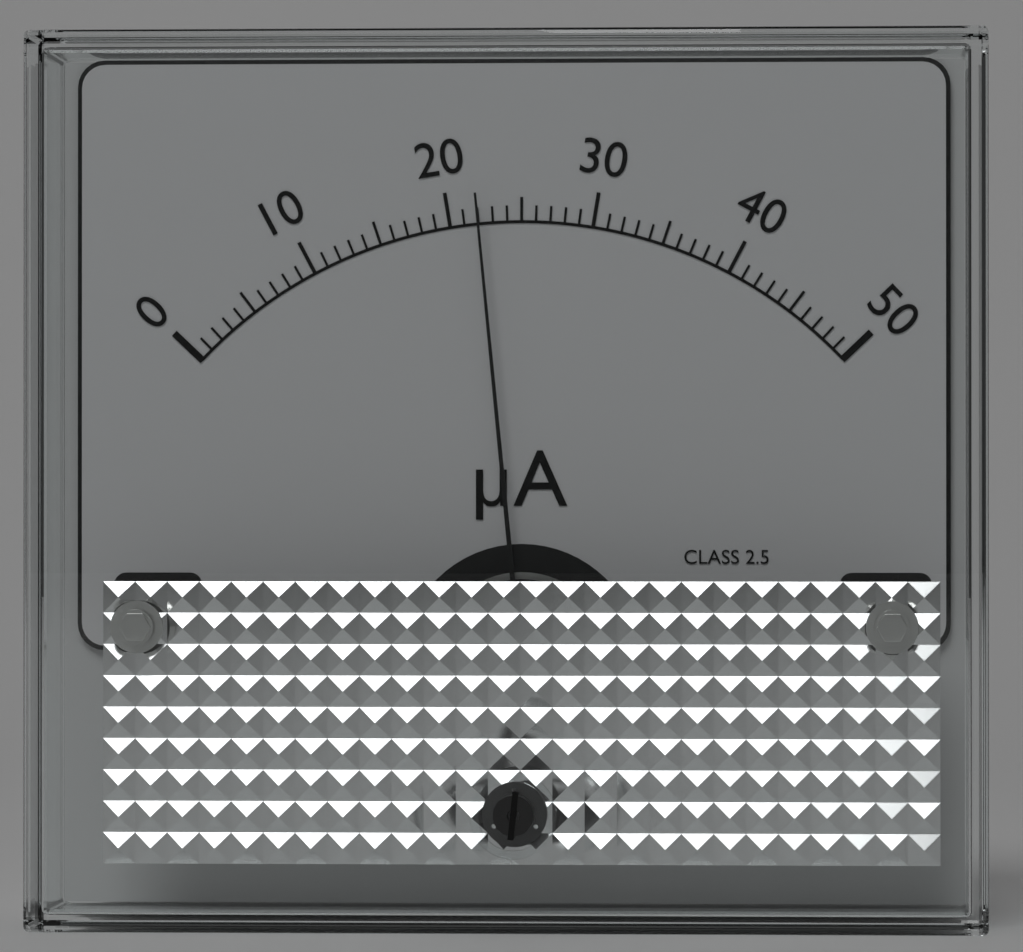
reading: 22 µA
